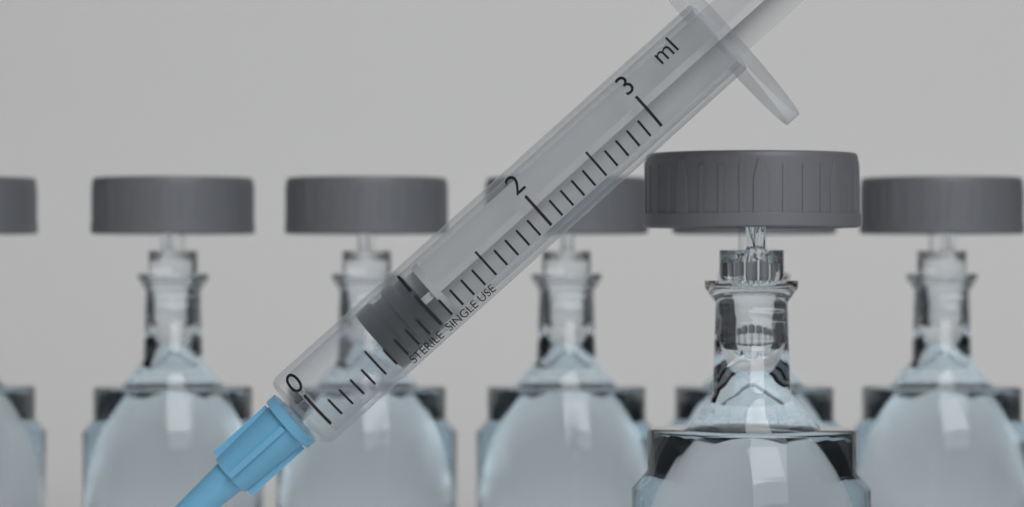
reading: 0.6 ml
